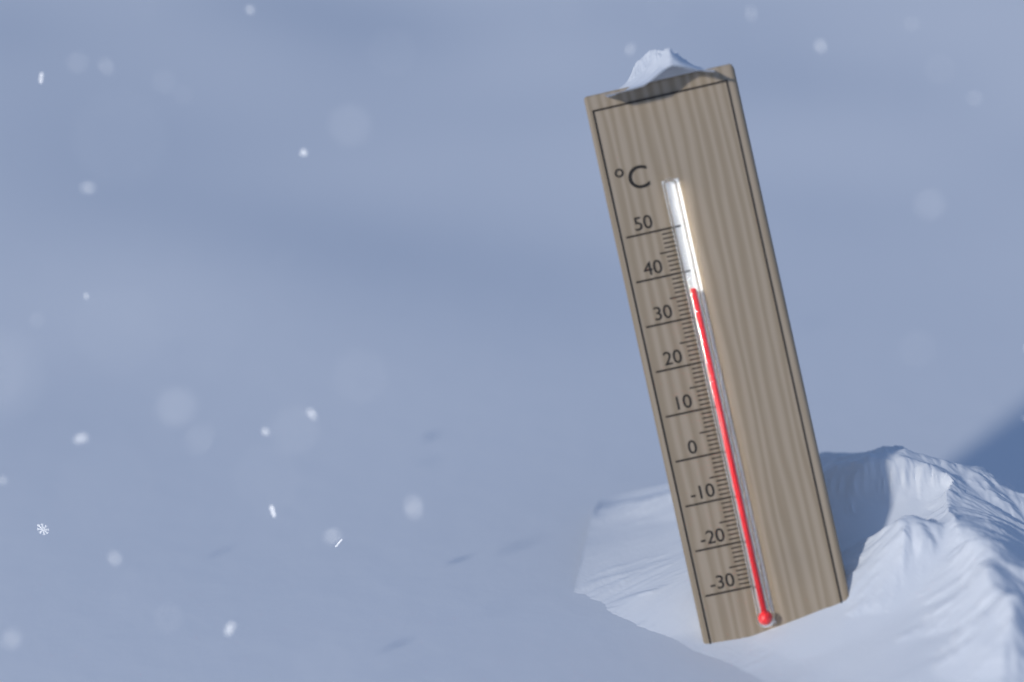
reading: 36 °C
